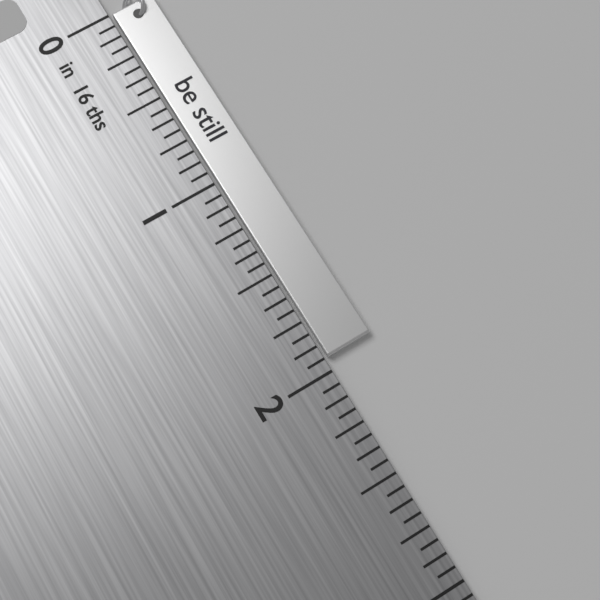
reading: 1.9375 in
